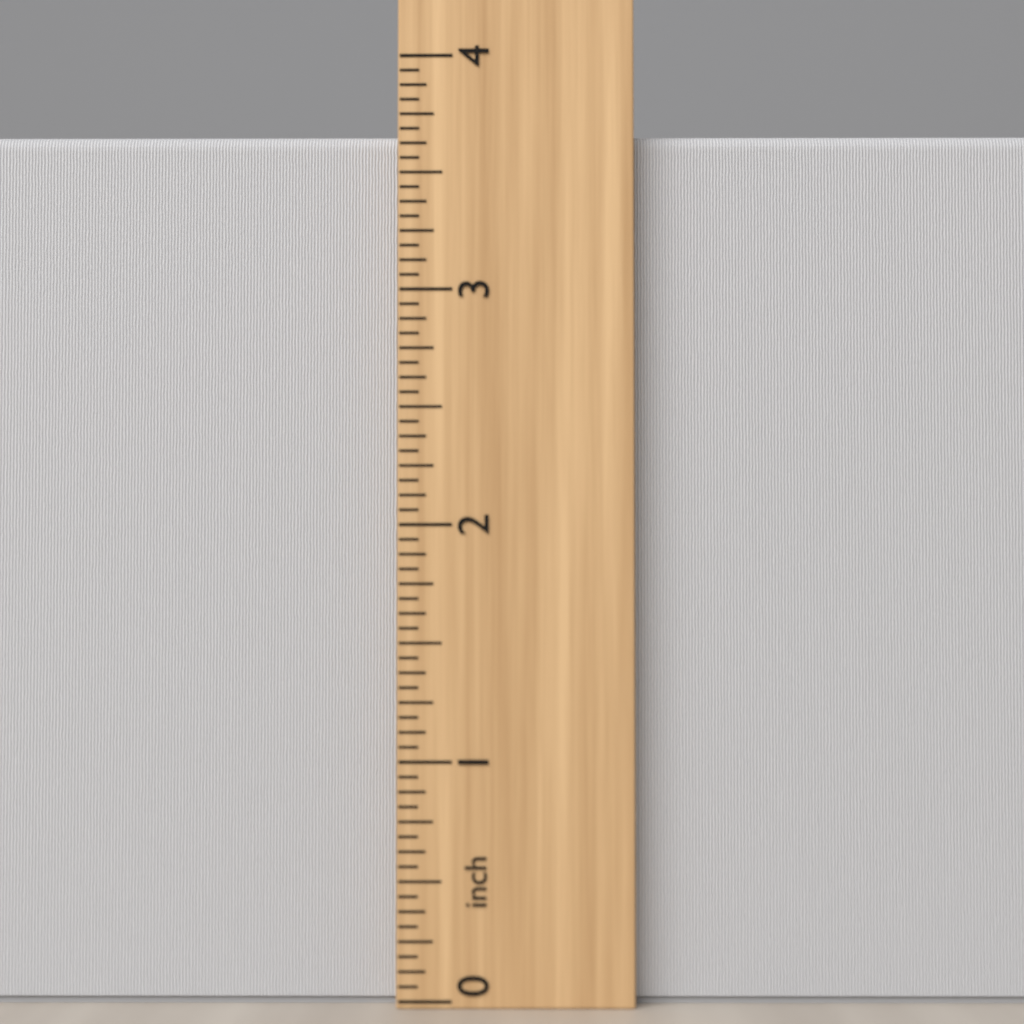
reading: 3.6875 inch
